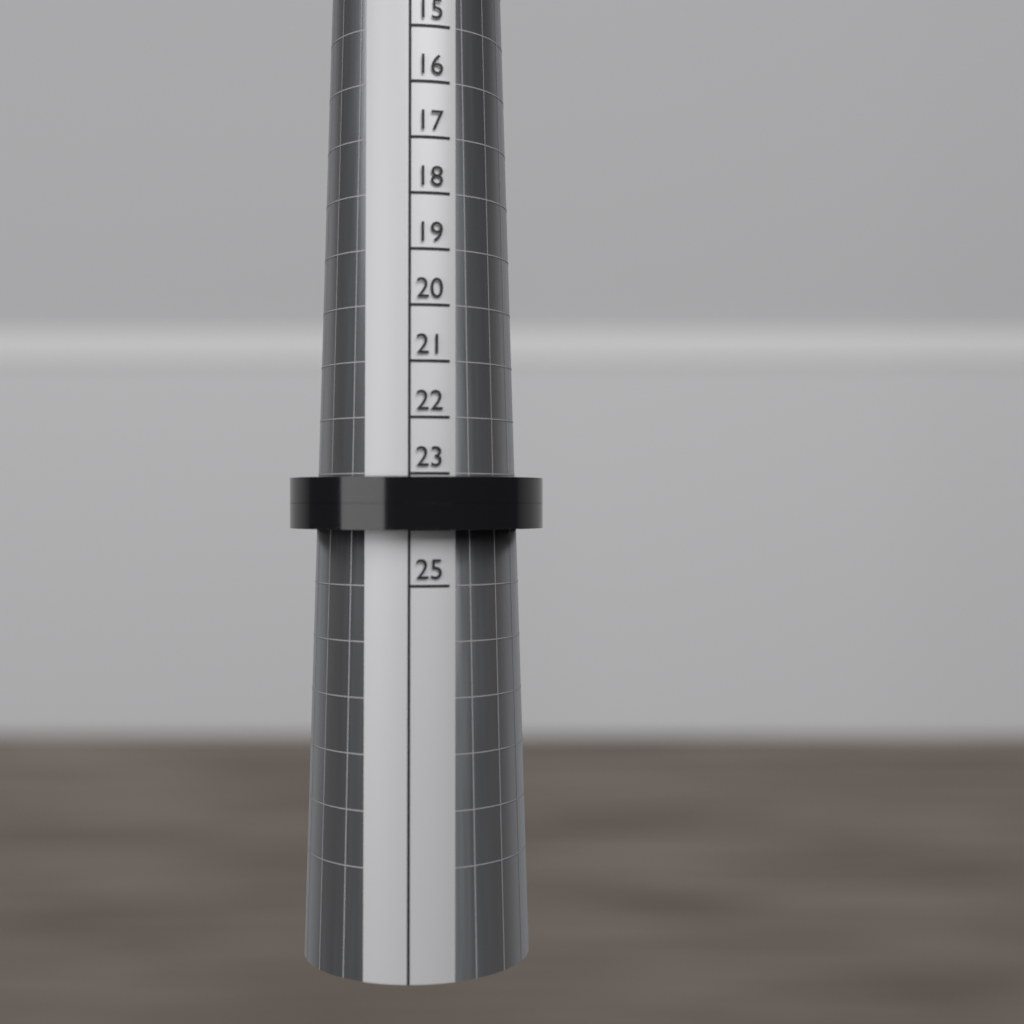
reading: 24 (no unit)
